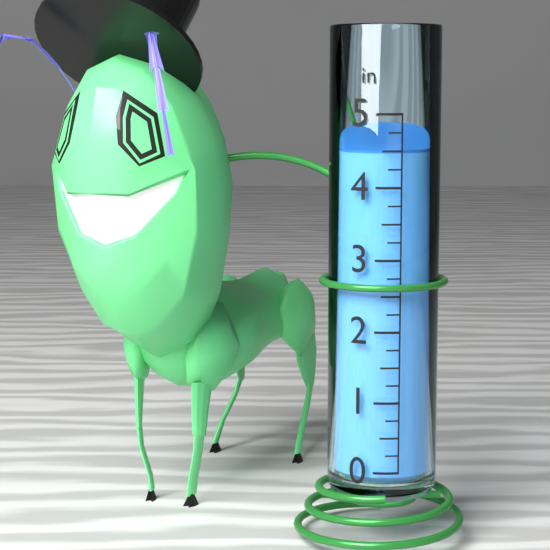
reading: 4.50 in
